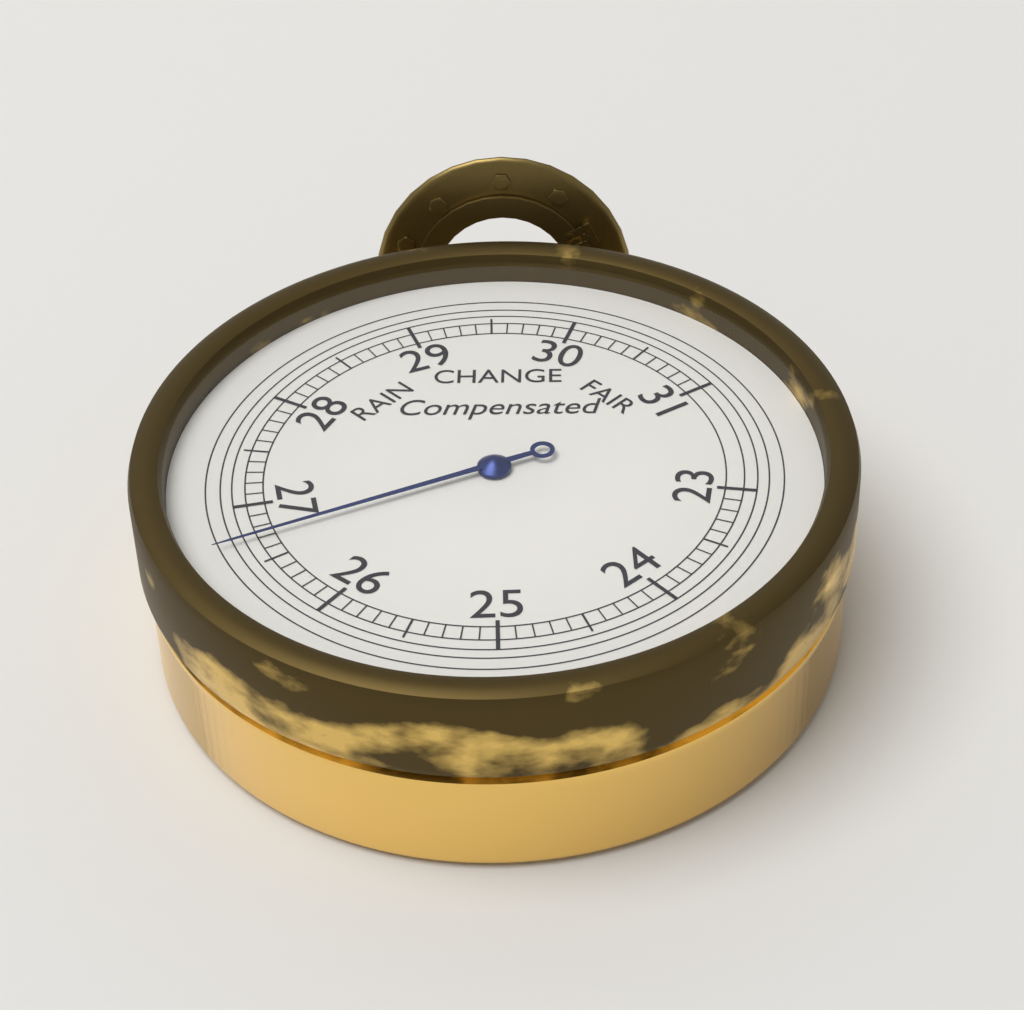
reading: 26.7 inHg
